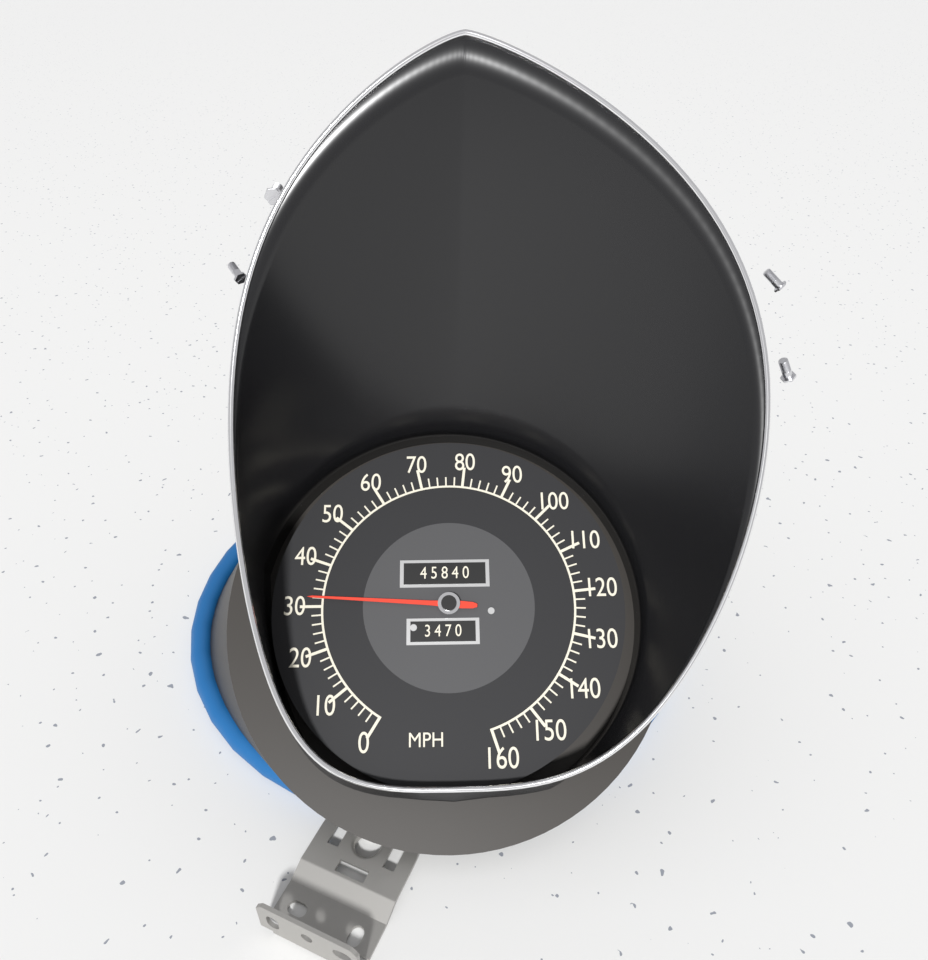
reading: 32 MPH
